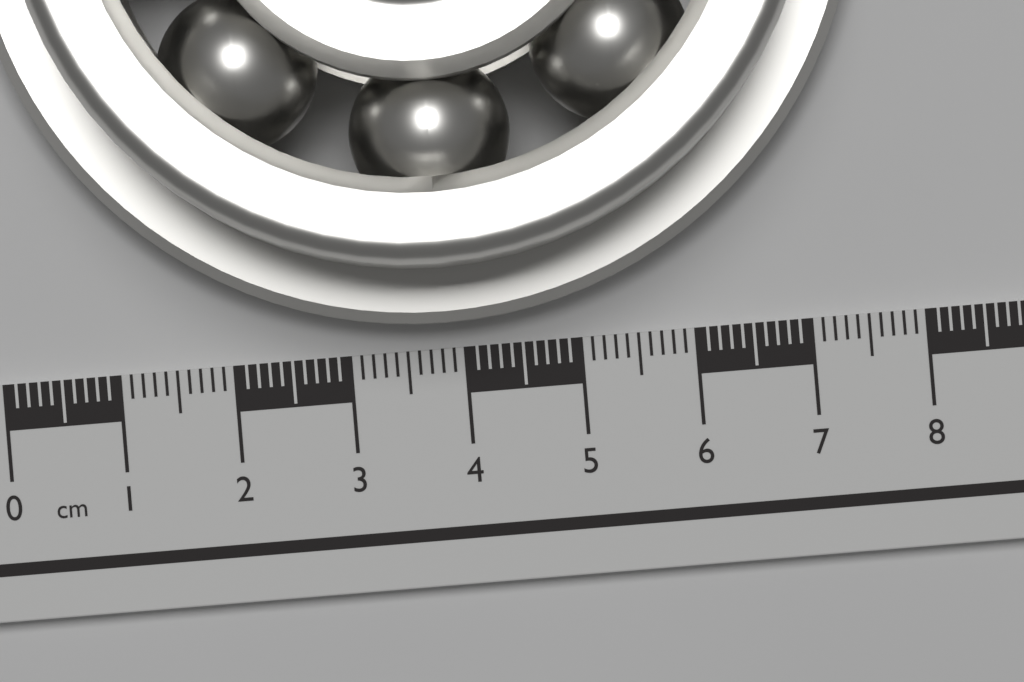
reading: 7.7 cm
